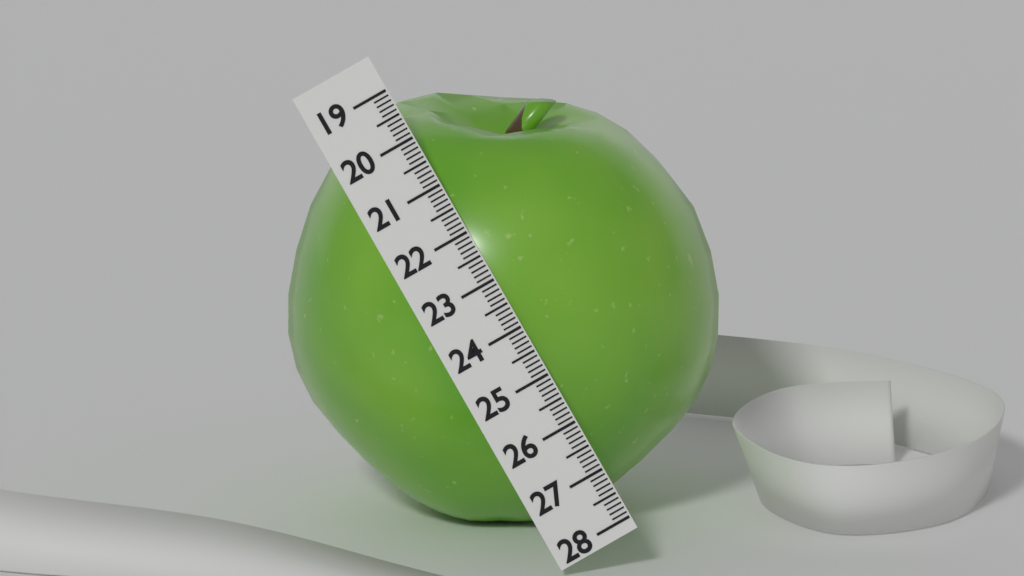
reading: 27.3 (no unit)
